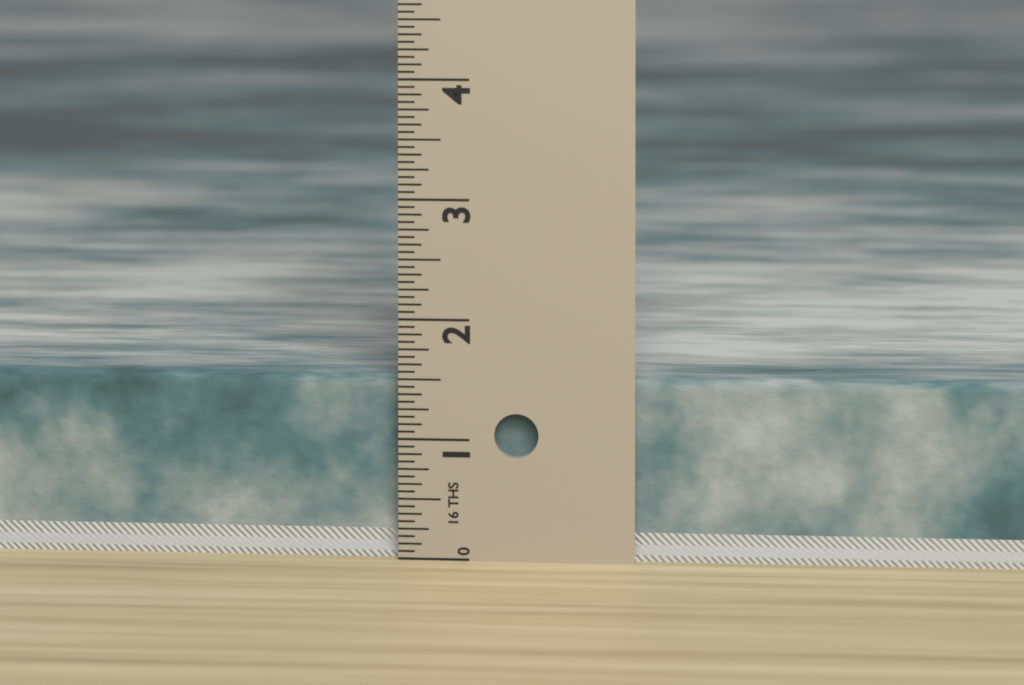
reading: 1.5000 in
